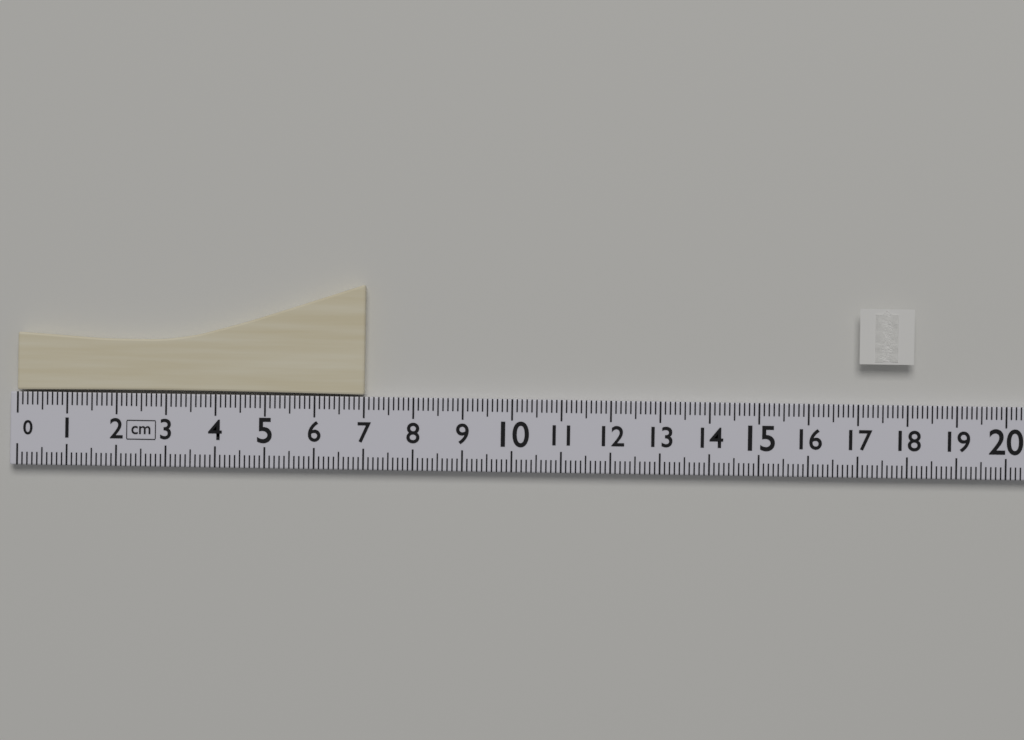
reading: 7.0 cm
